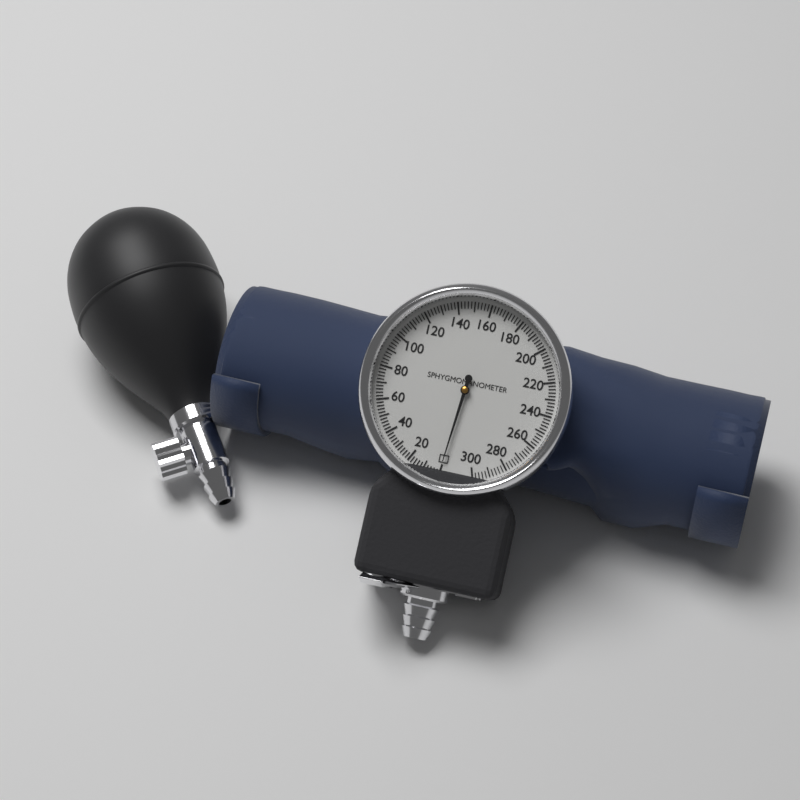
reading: 0 (no unit)
